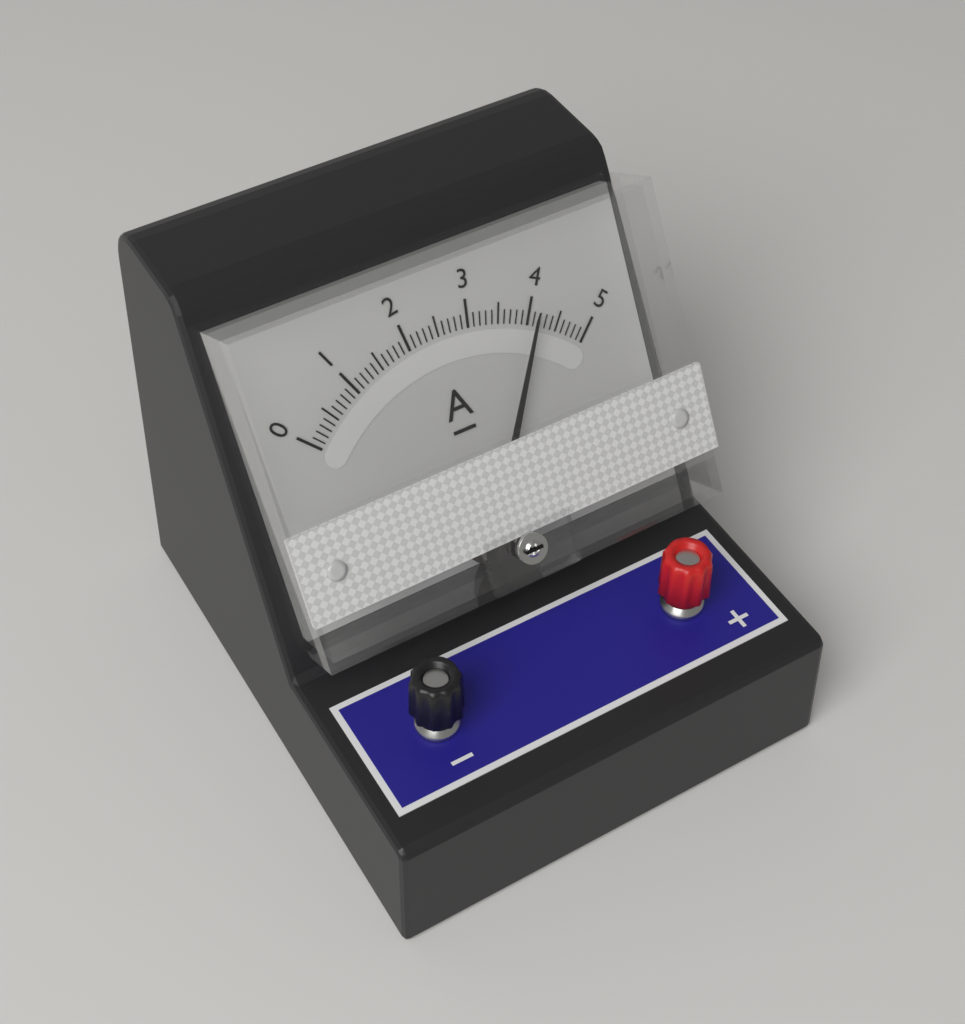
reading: 4.1 A
